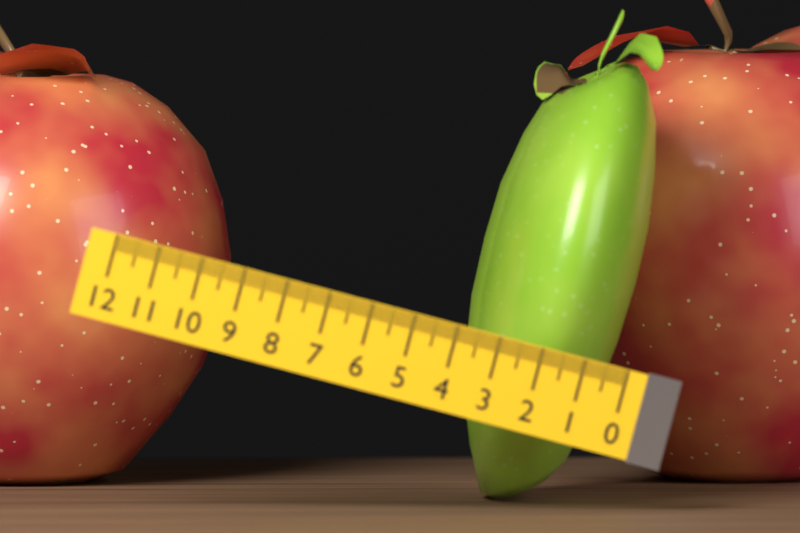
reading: 3.6 (no unit)
